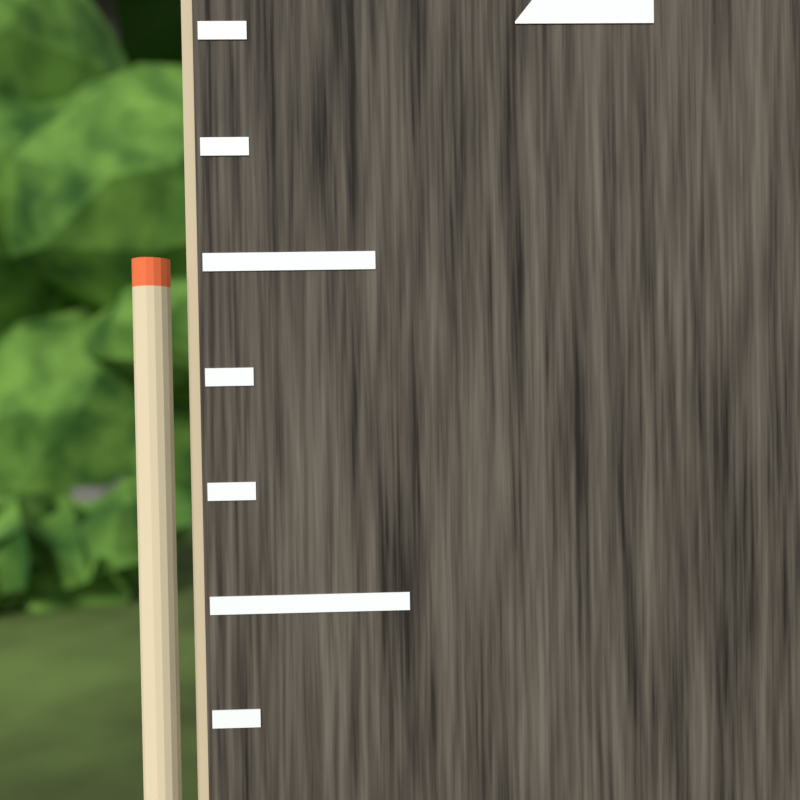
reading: 1.750000 (no unit)
